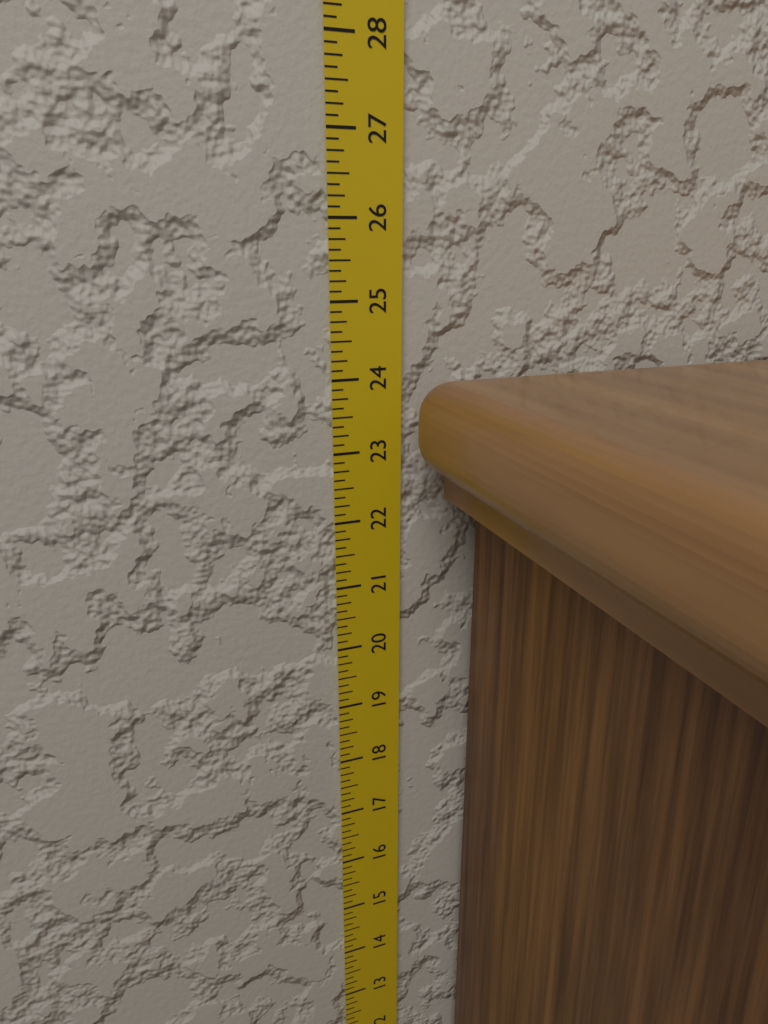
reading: 24.000 in
